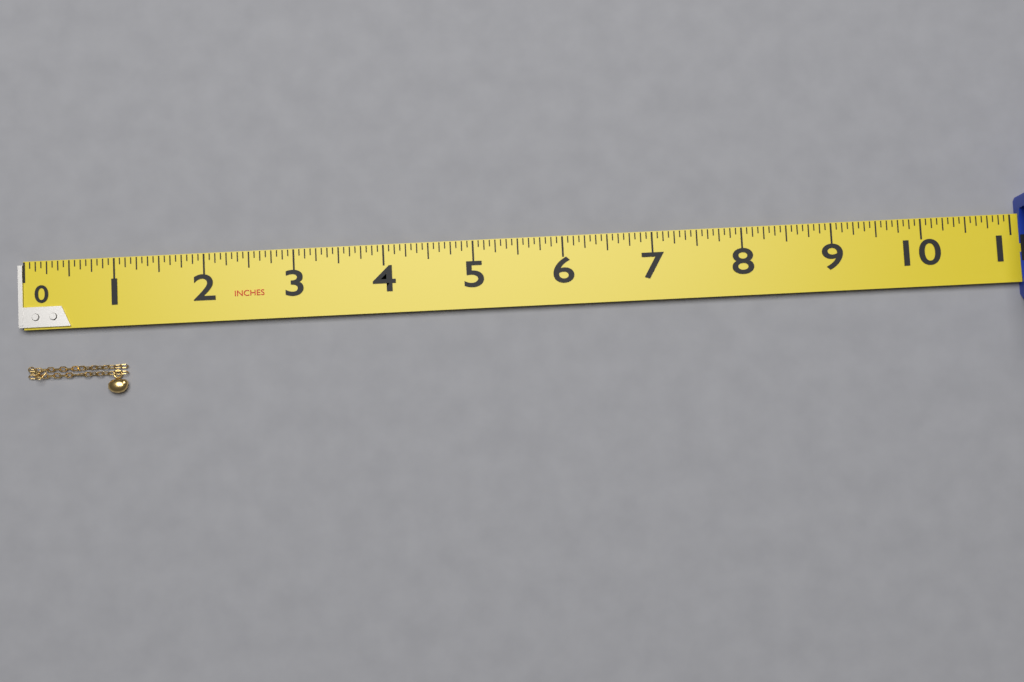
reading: 1.1250 in
